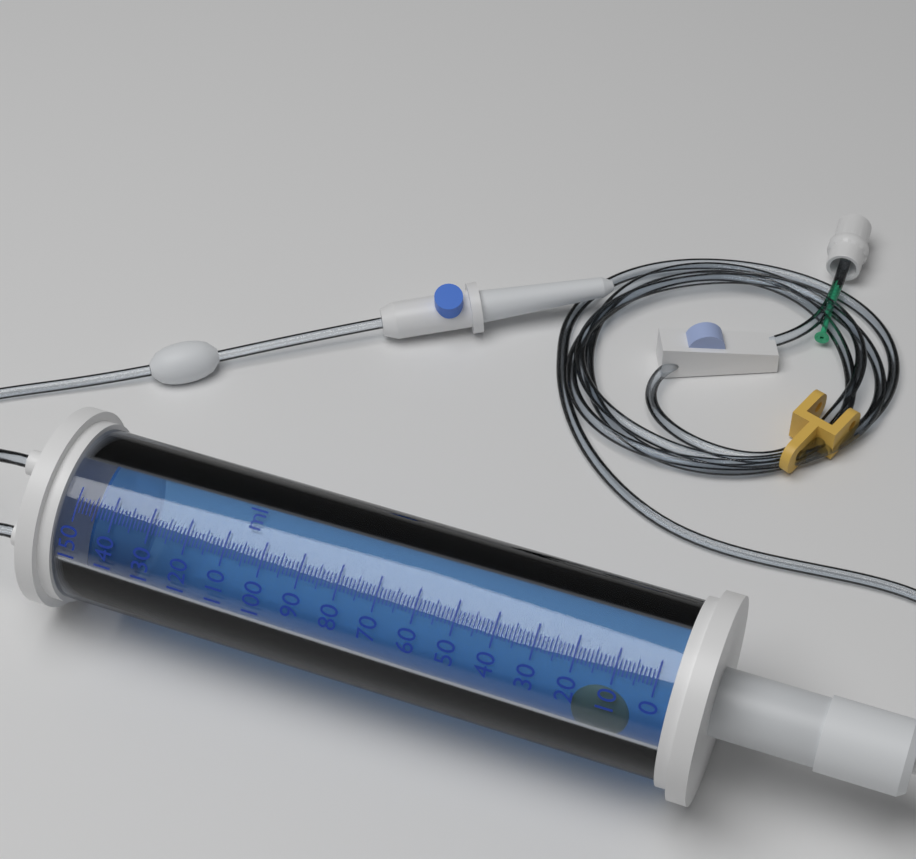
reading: 145 ml
